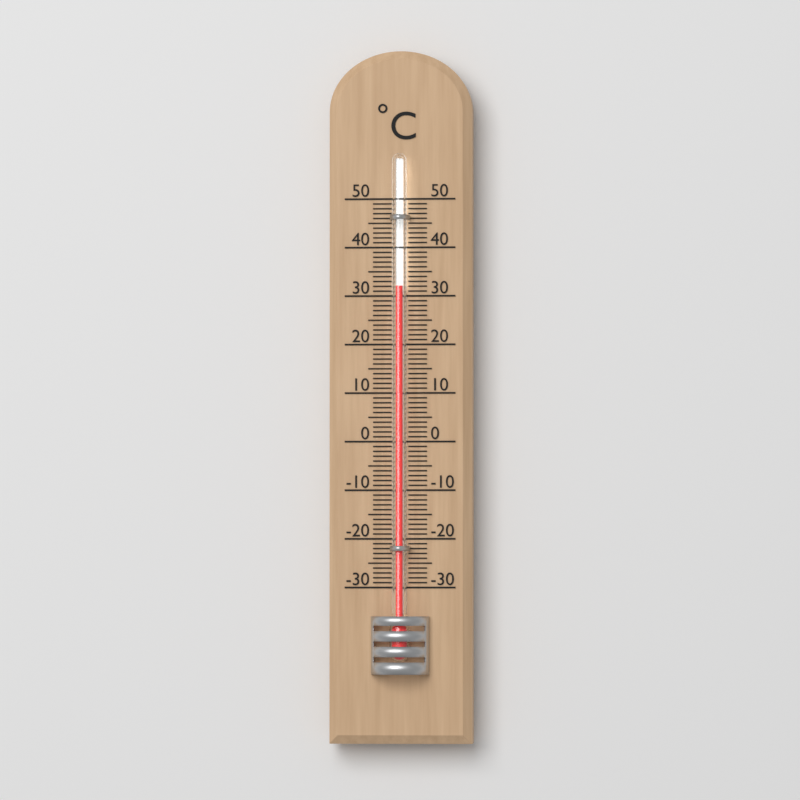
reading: 32 °C
